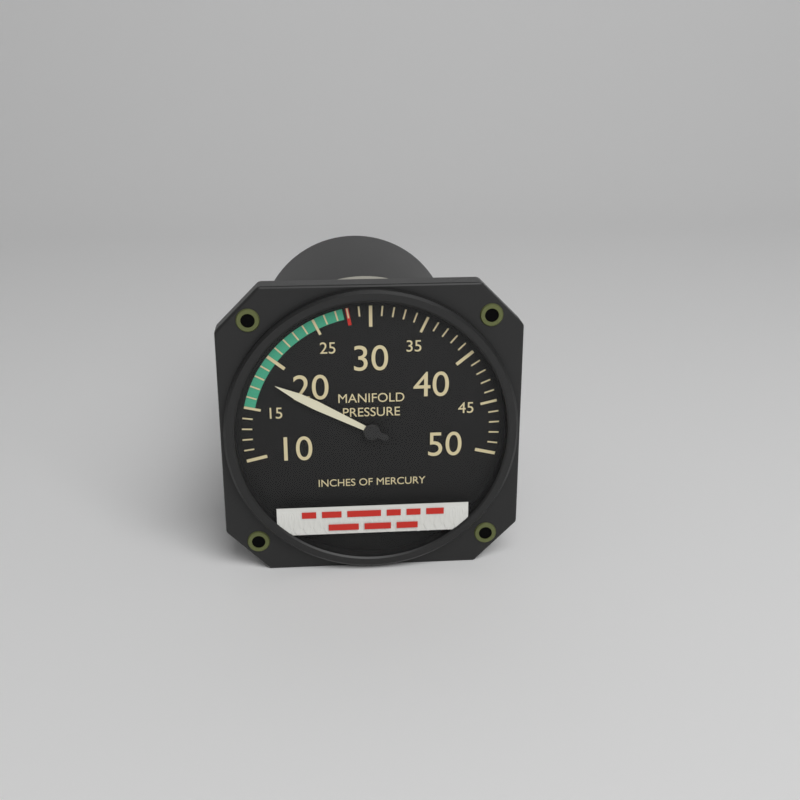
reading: 18 inHg
